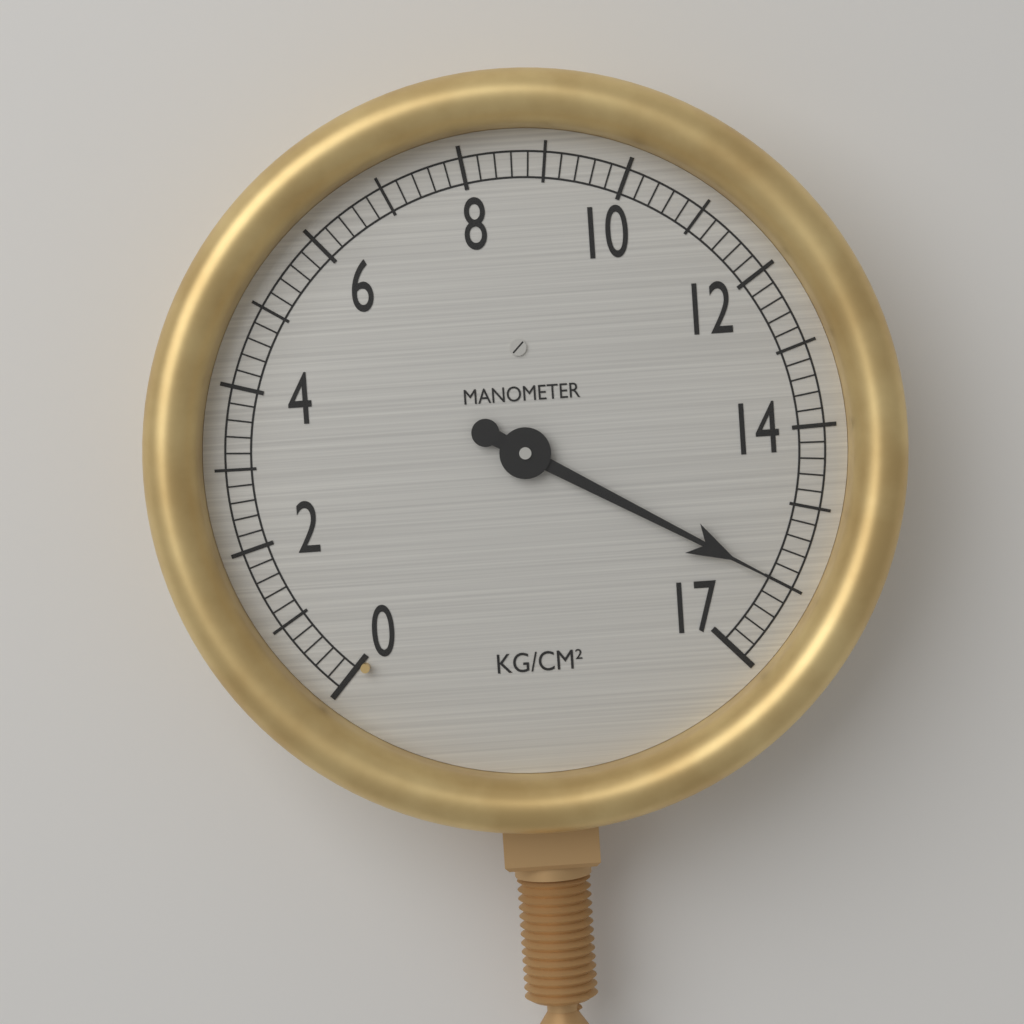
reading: 16.0 kg/cm²
